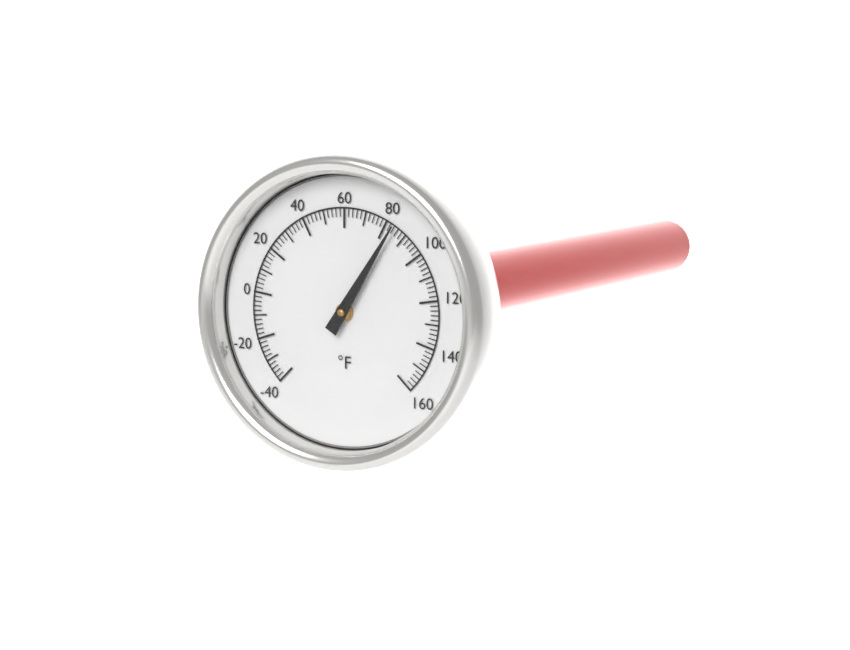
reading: 84 °F
